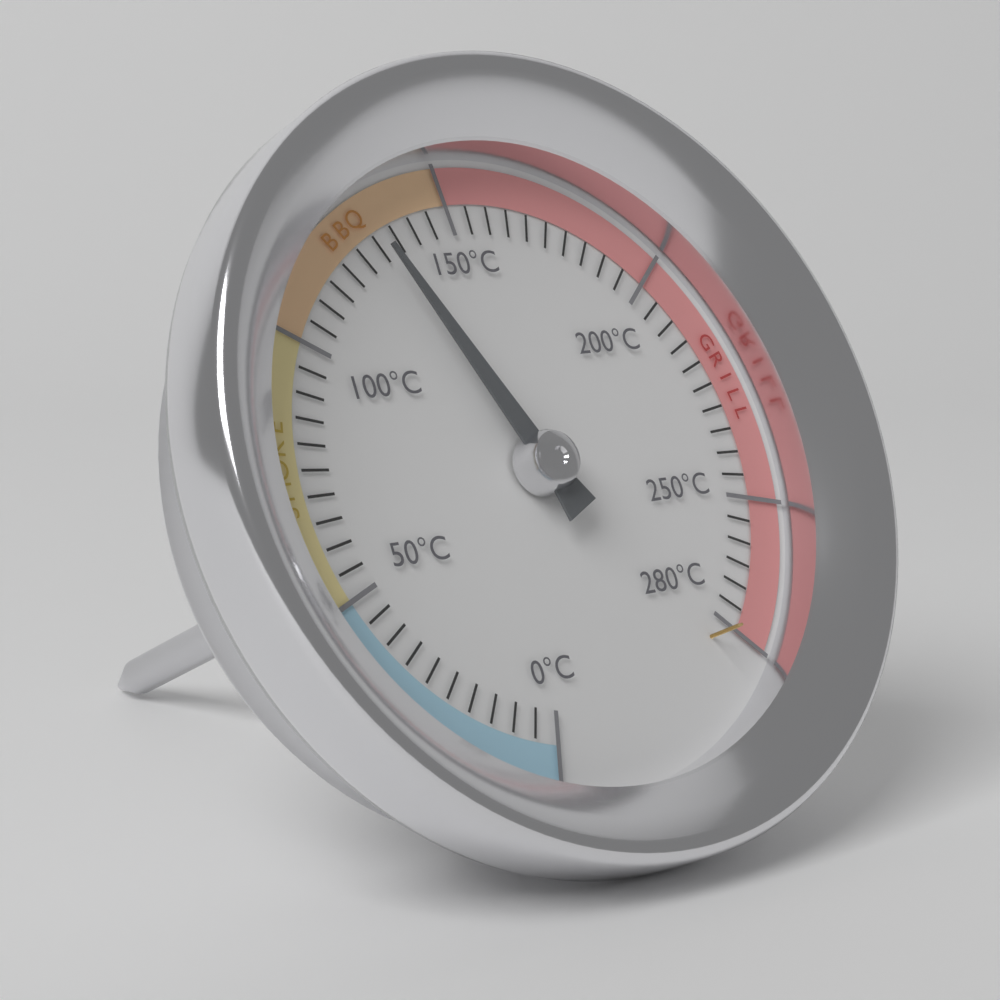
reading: 130 °C
